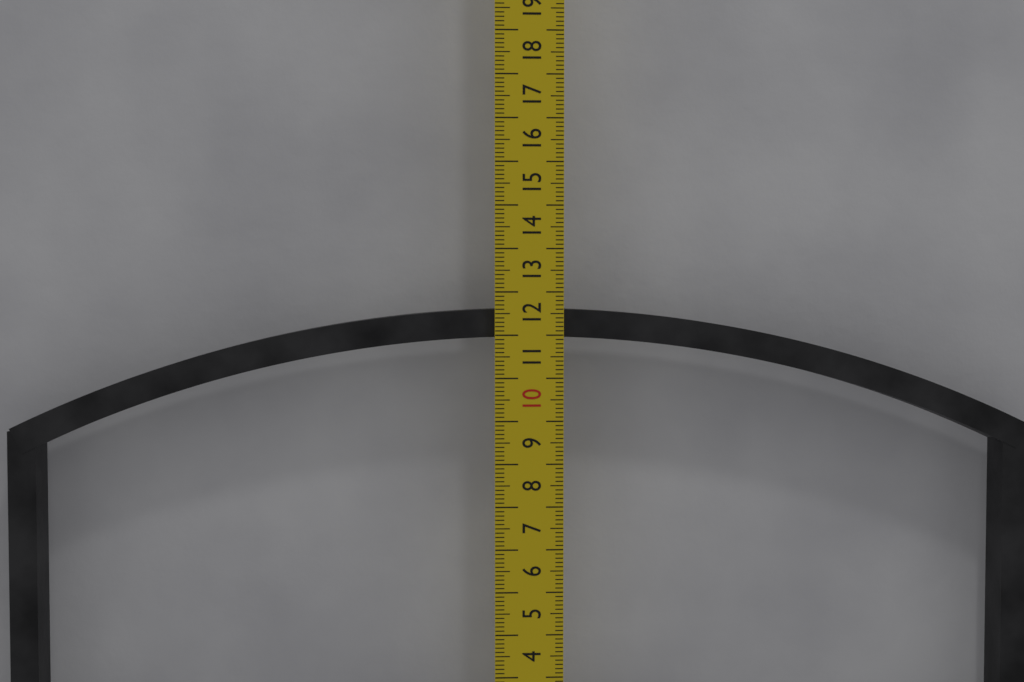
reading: 11.6 cm
